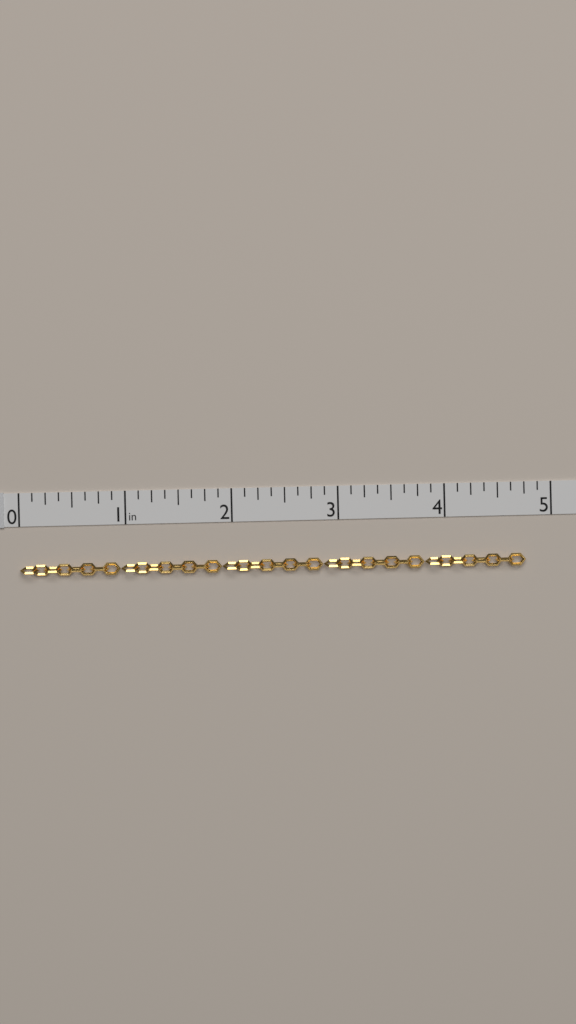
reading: 4.750 in
